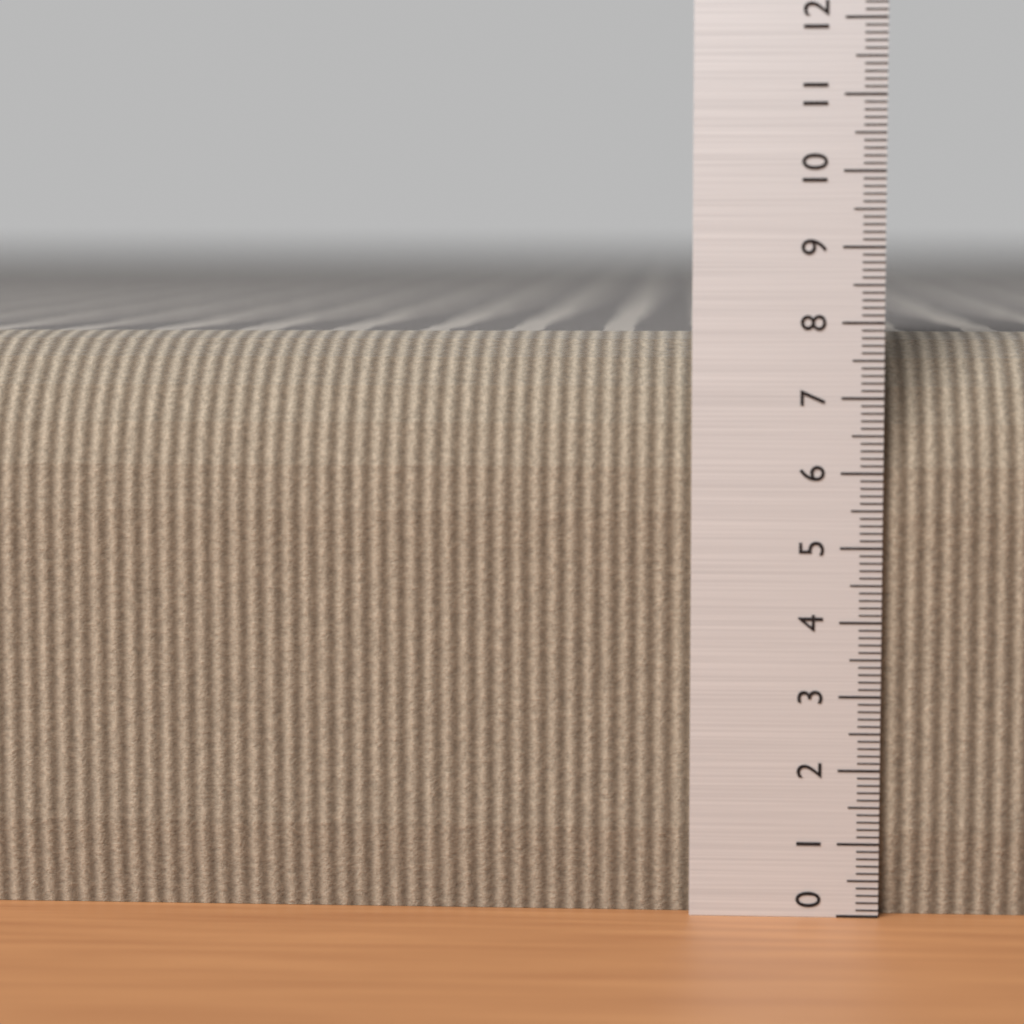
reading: 7.8 (no unit)
